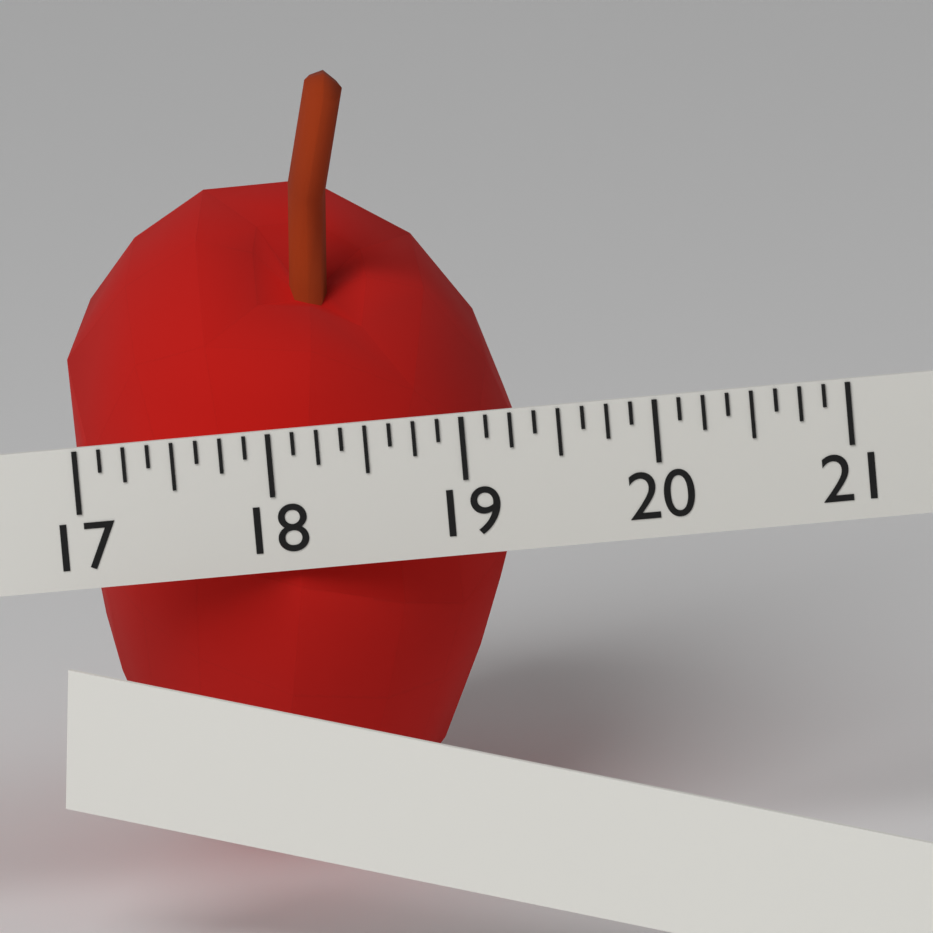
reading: 19.375 (no unit)
